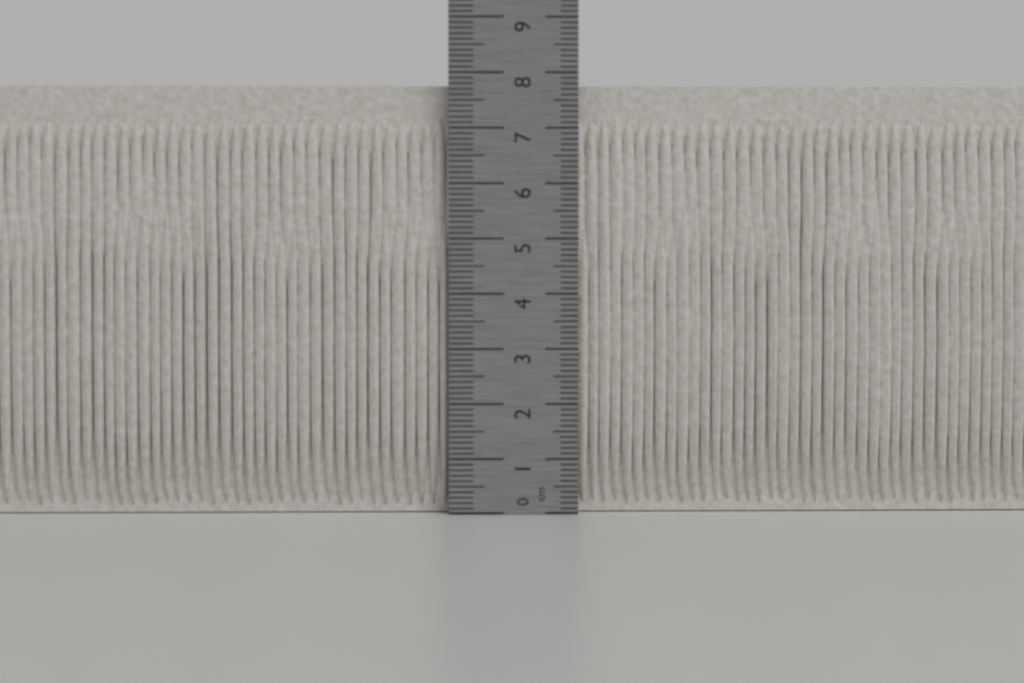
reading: 7.8 cm
